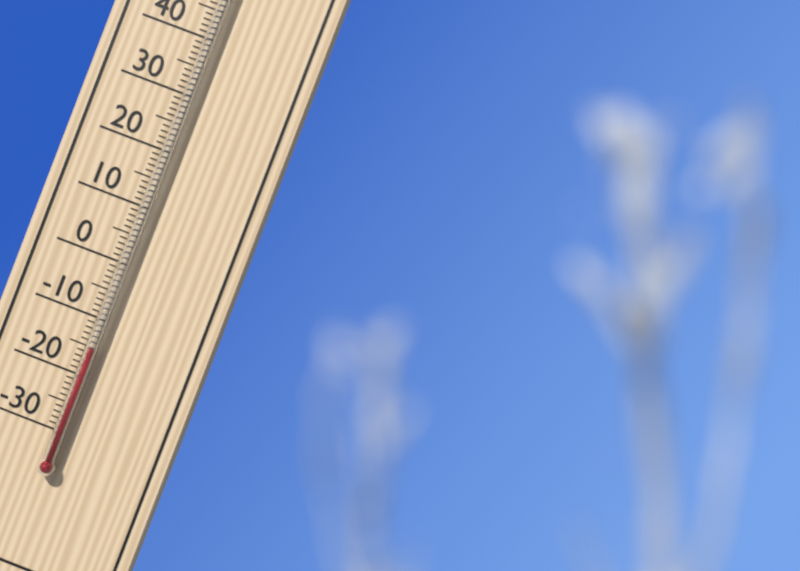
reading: -15 °C
